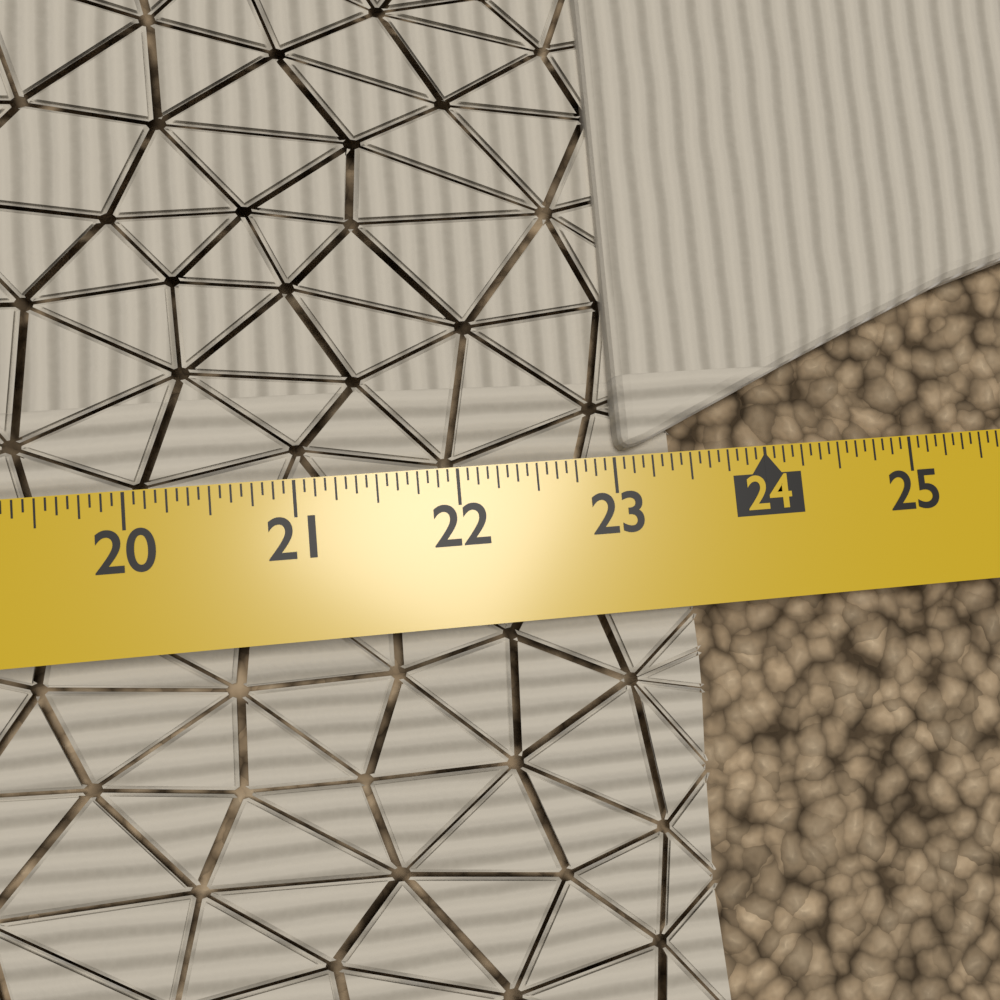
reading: 23.5000 in
